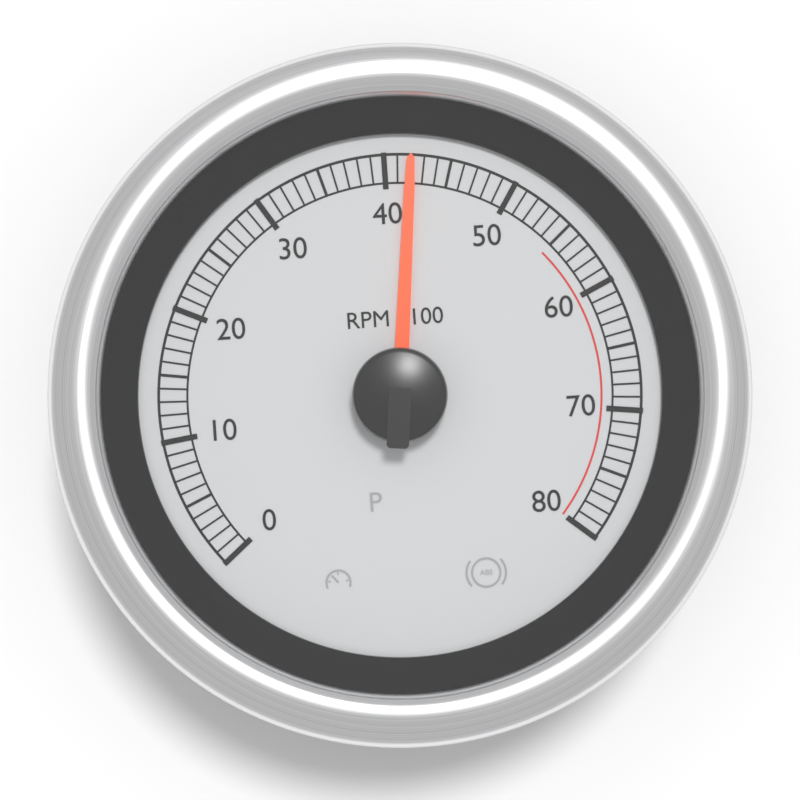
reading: 42 RPM x100
